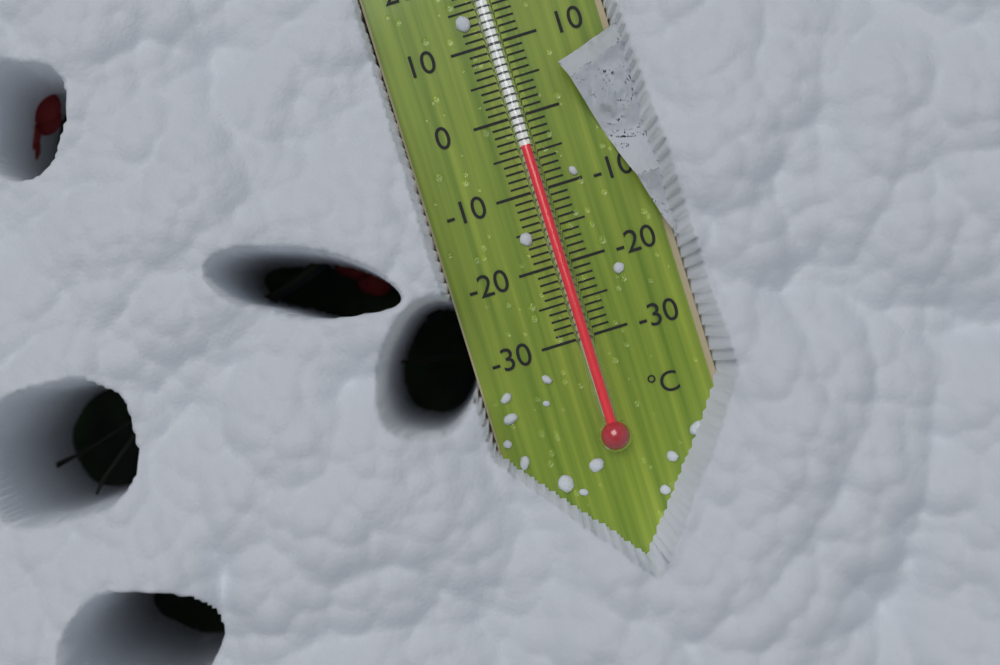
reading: -4 °C
